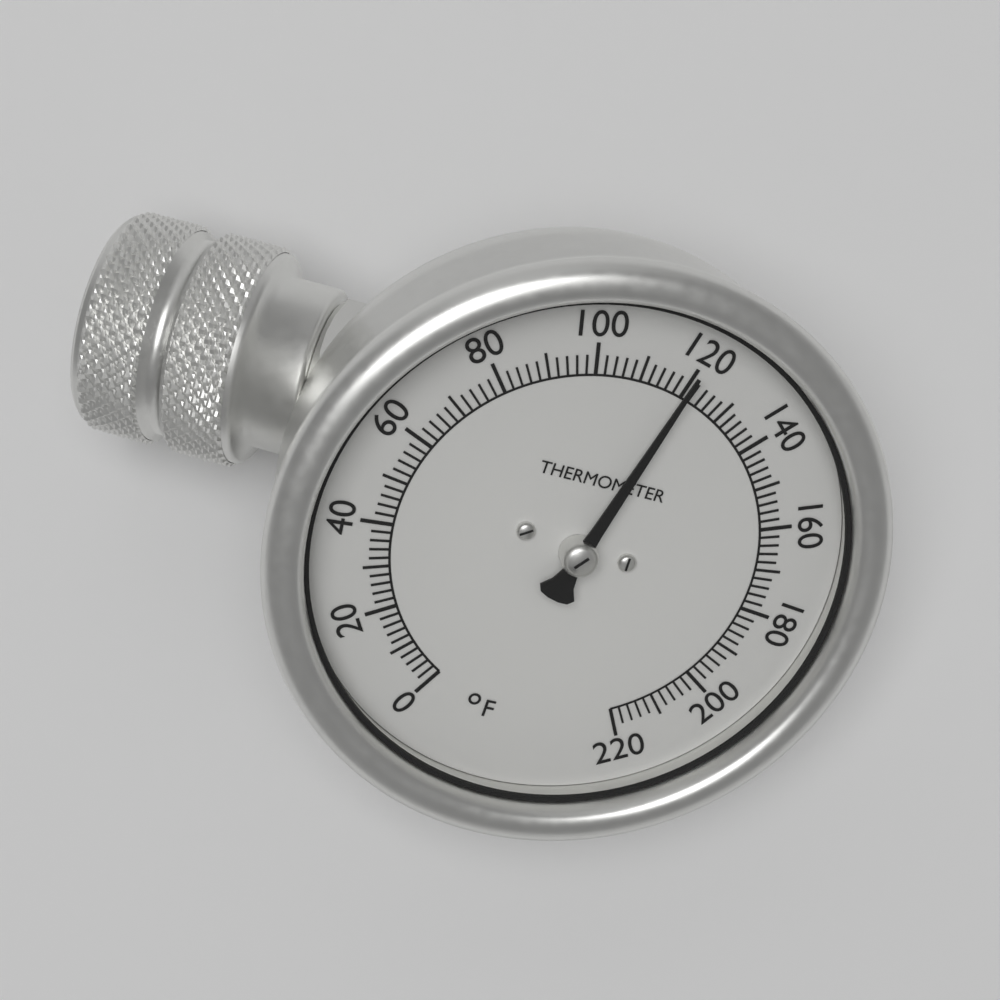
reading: 120 °F
